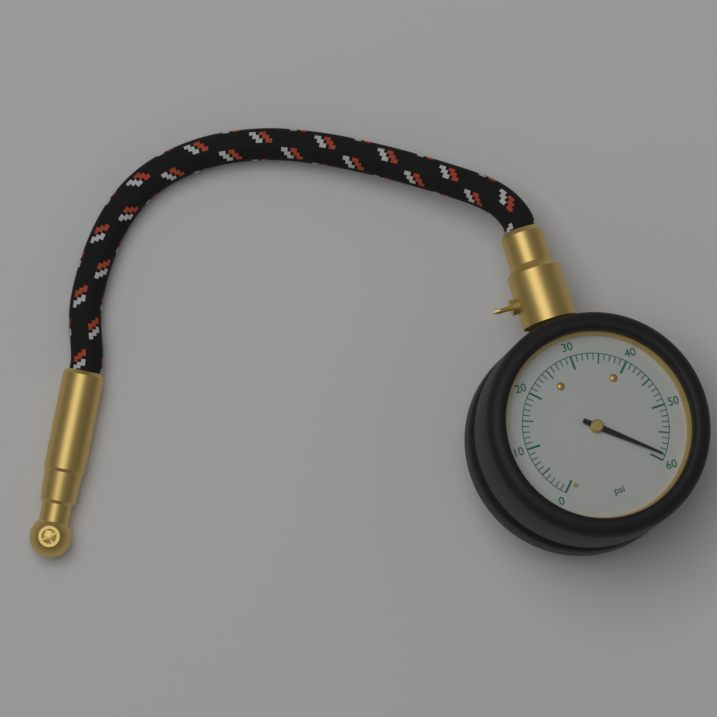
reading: 59 psi
